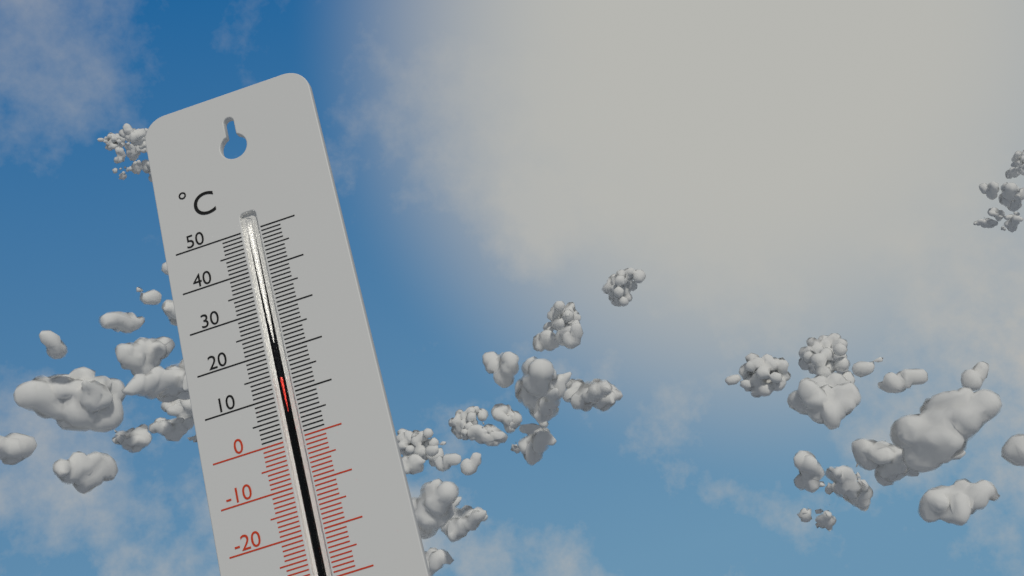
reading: 14 °C
